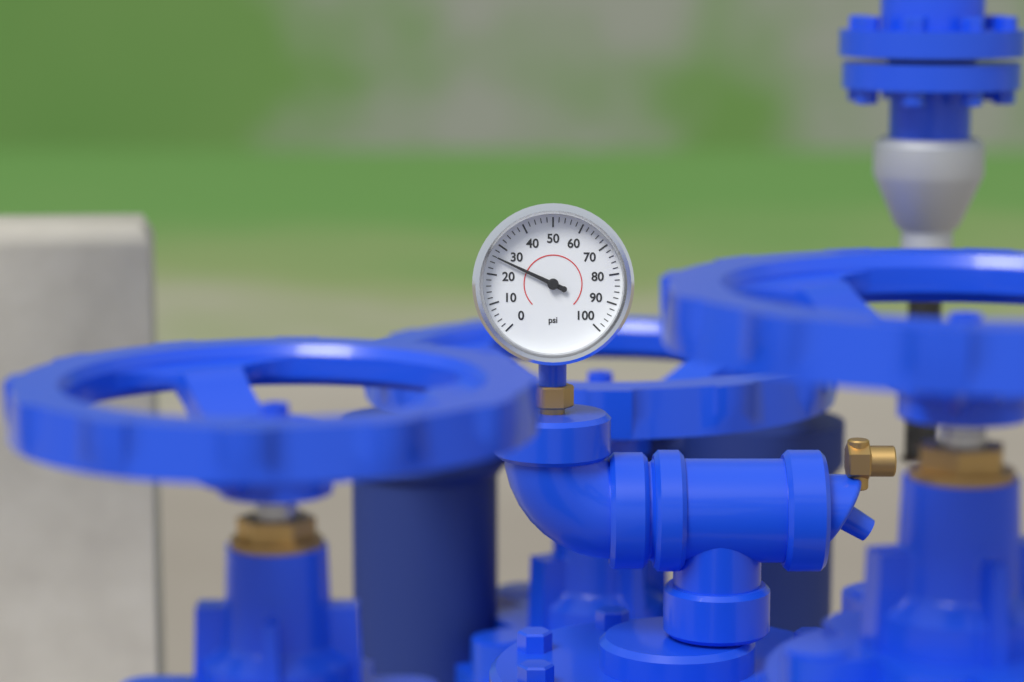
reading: 26 psi
